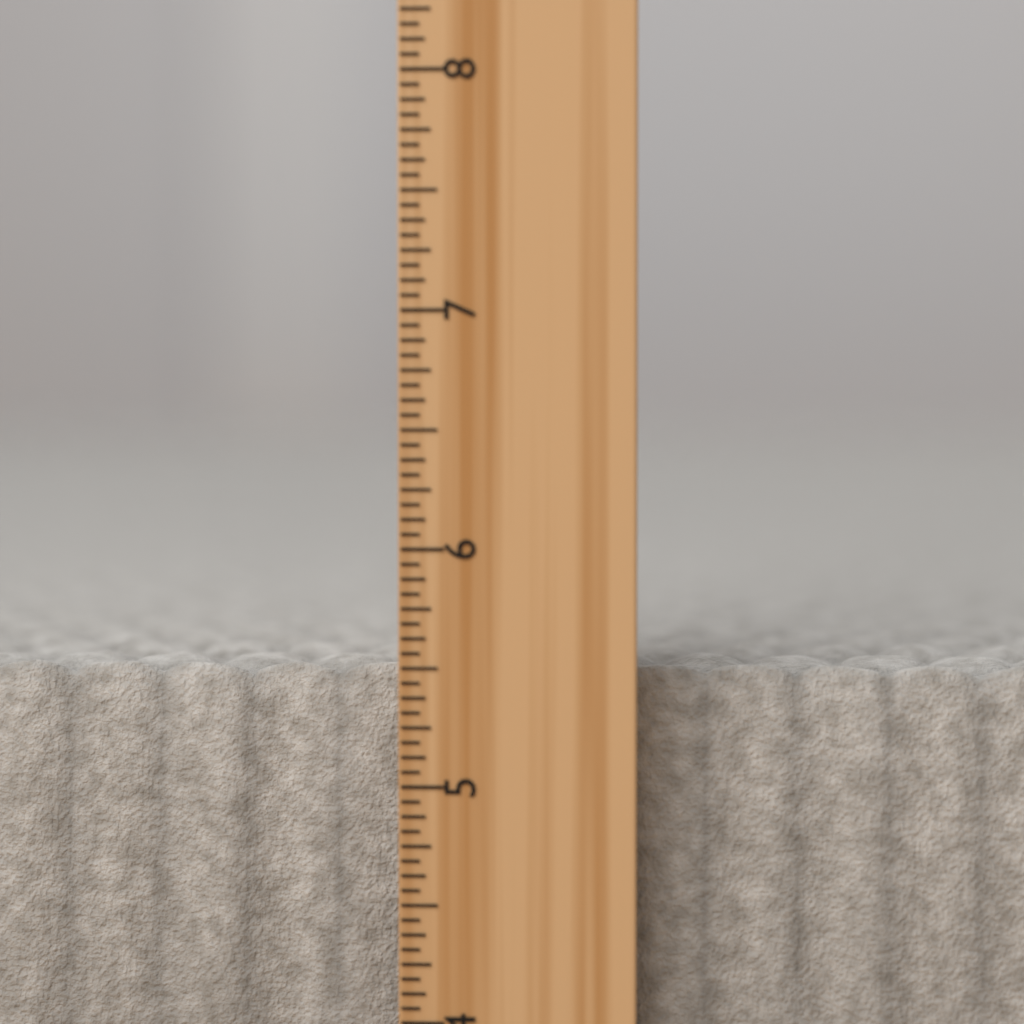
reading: 5.5000 inch
